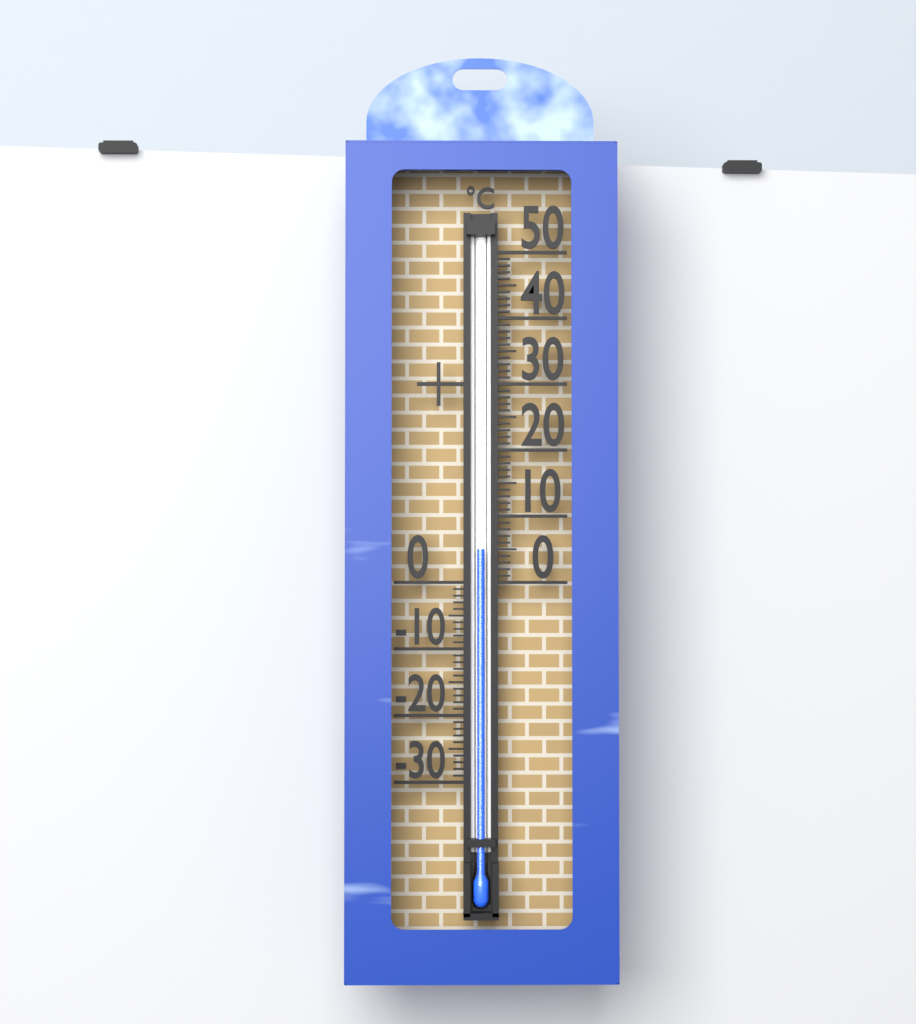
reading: 5 °C
